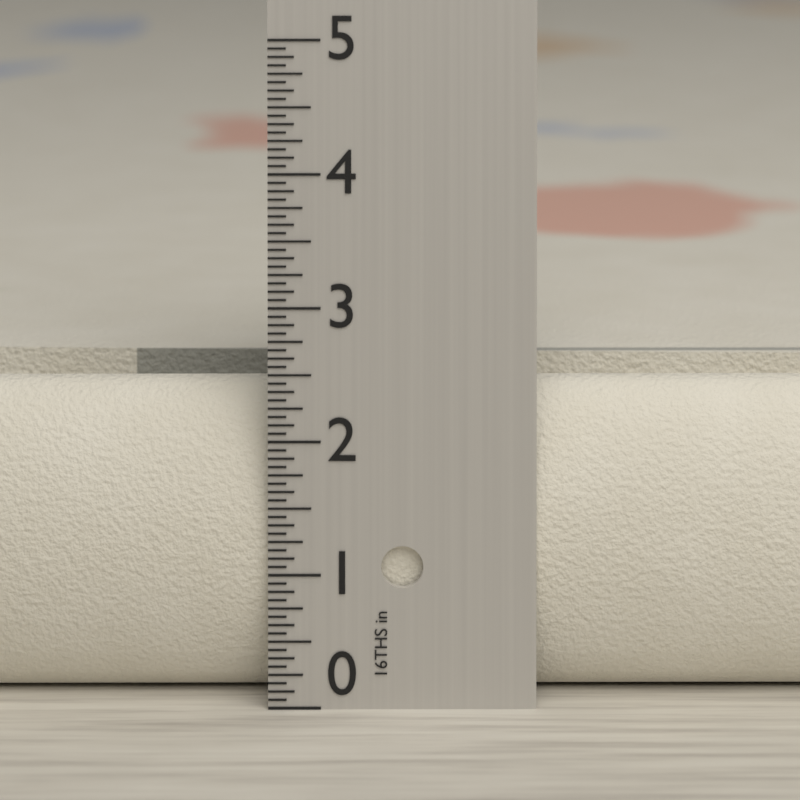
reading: 2.3750 in
